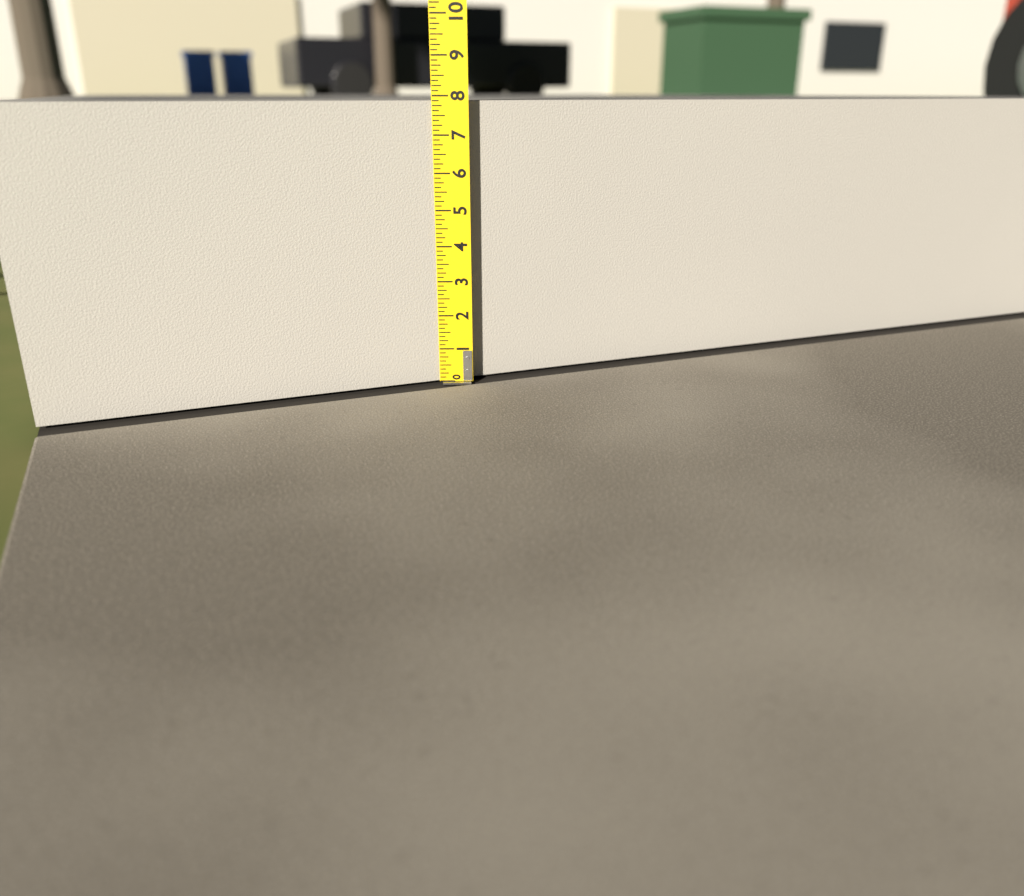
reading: 7.875 (no unit)
